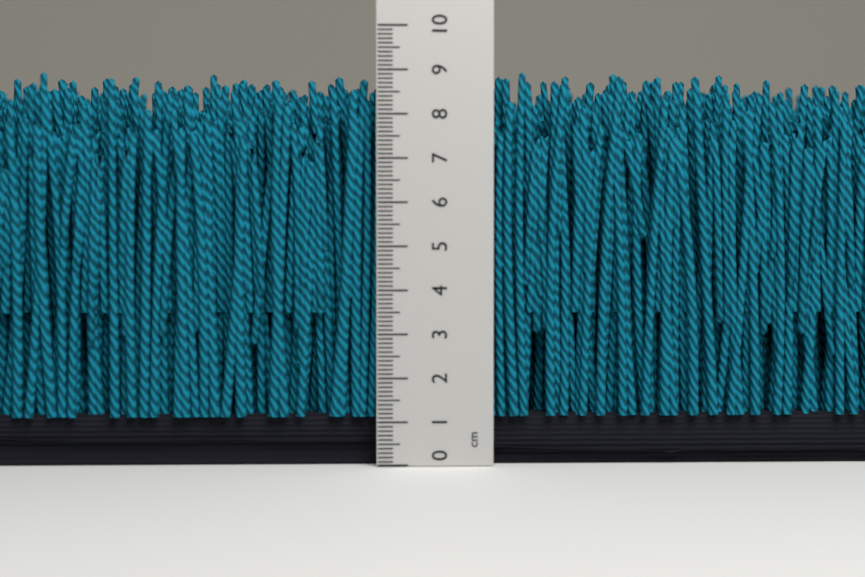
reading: 9.0 cm
